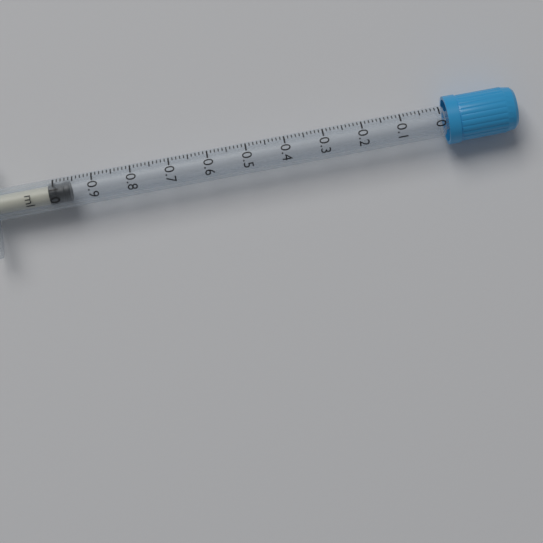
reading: 0.96 ml
